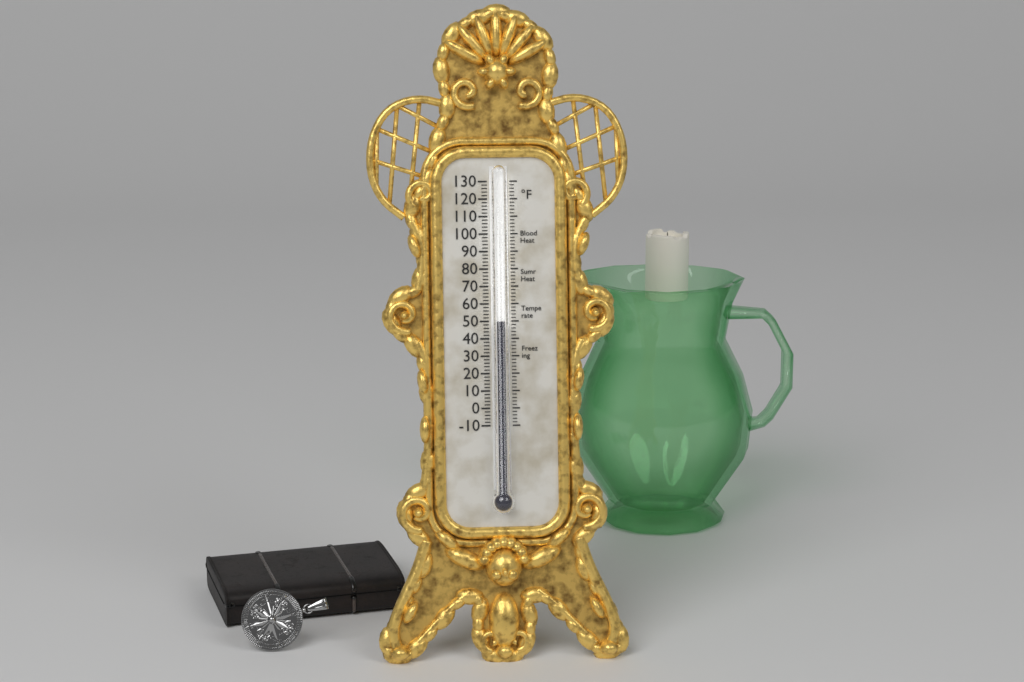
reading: 50 °F
